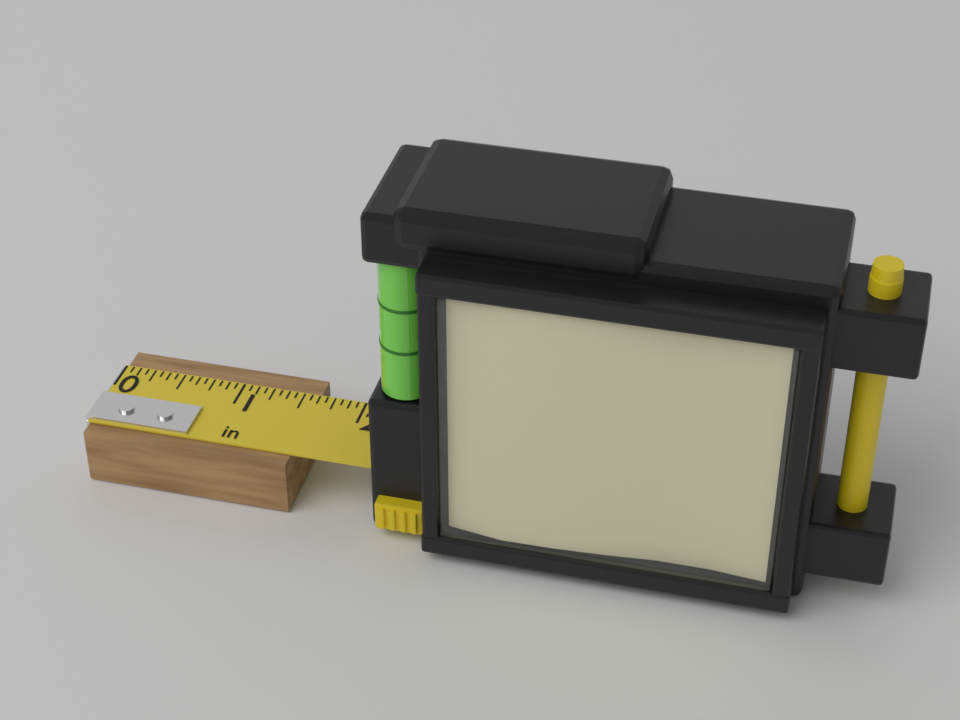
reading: 1.6250 in
